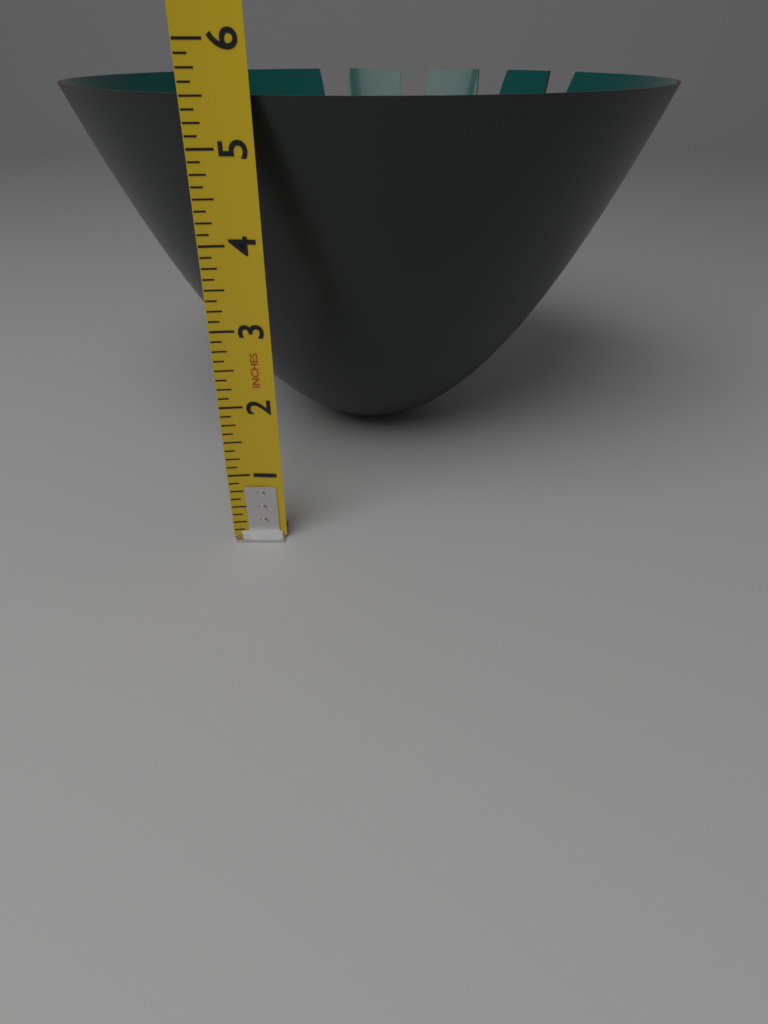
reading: 5.500 in
